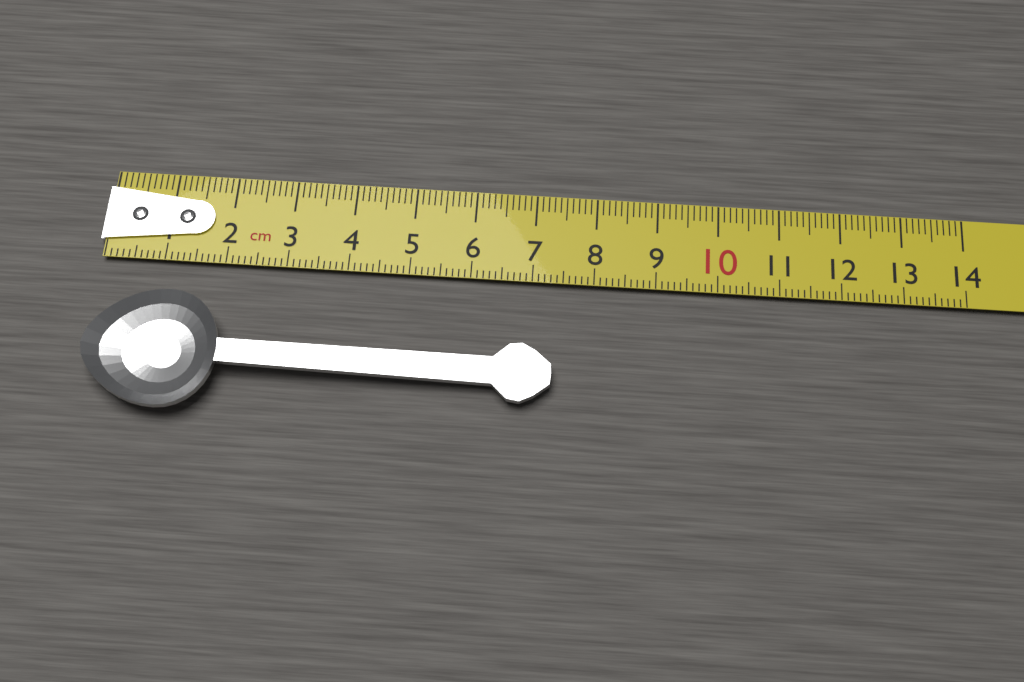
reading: 7.4 cm
